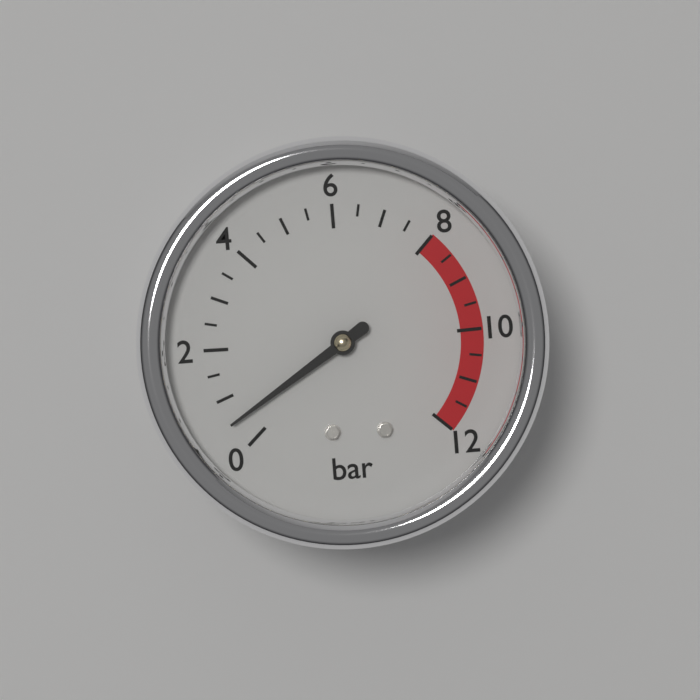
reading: 0.5 bar
